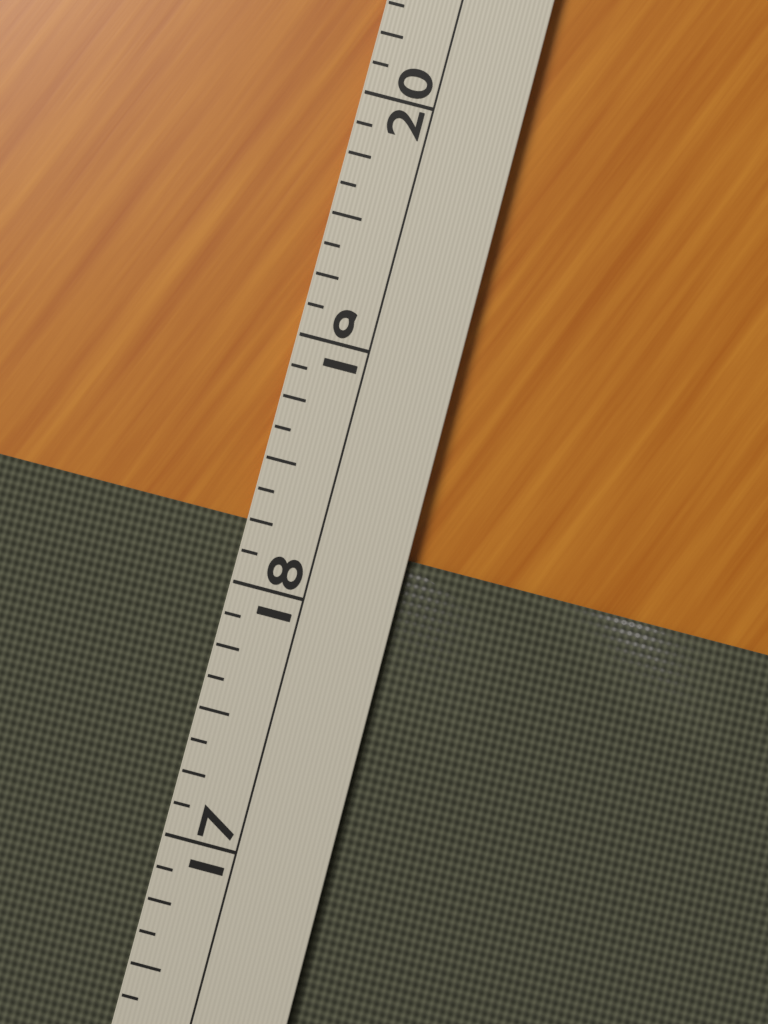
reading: 18.250 (no unit)
